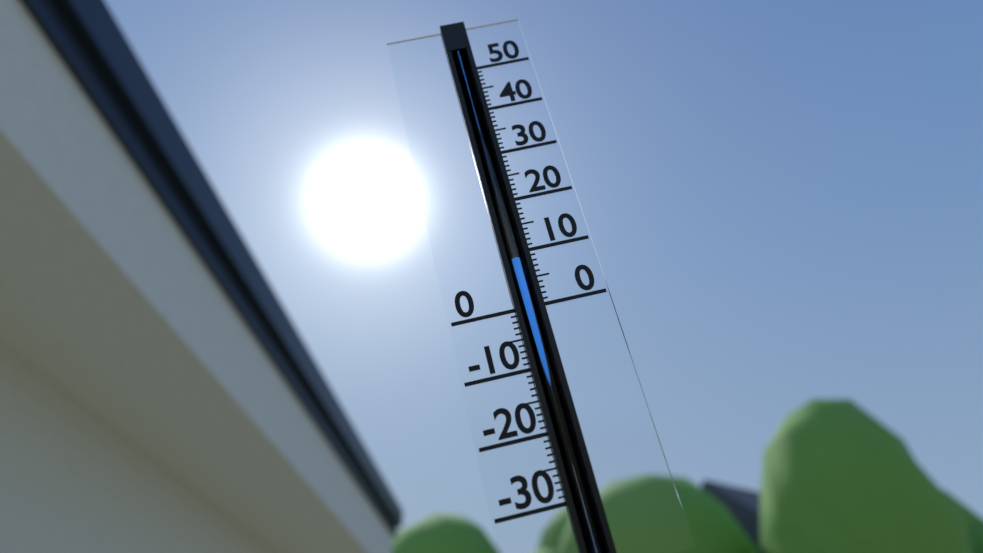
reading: 9 (no unit)
